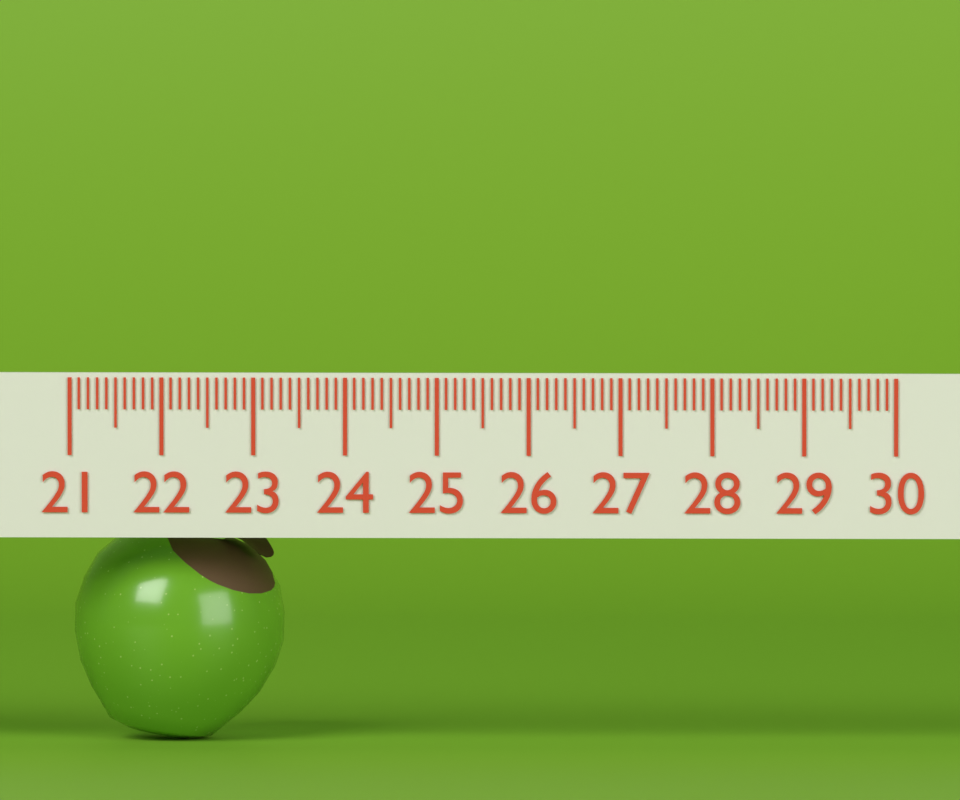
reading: 23.3 (no unit)
